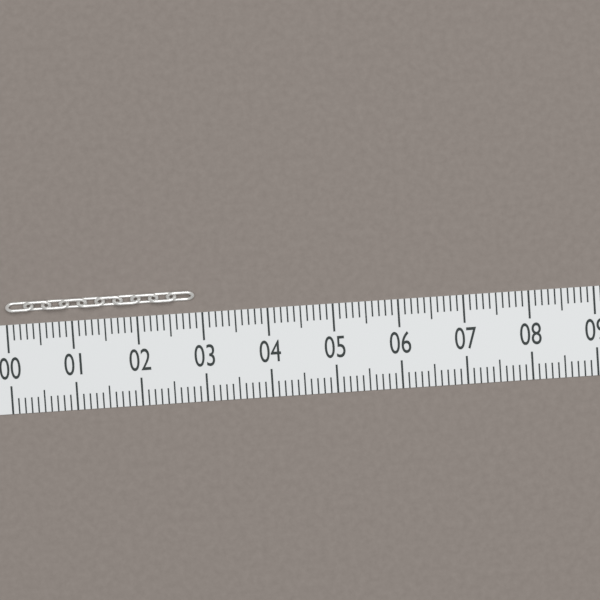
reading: 2.9 (no unit)
